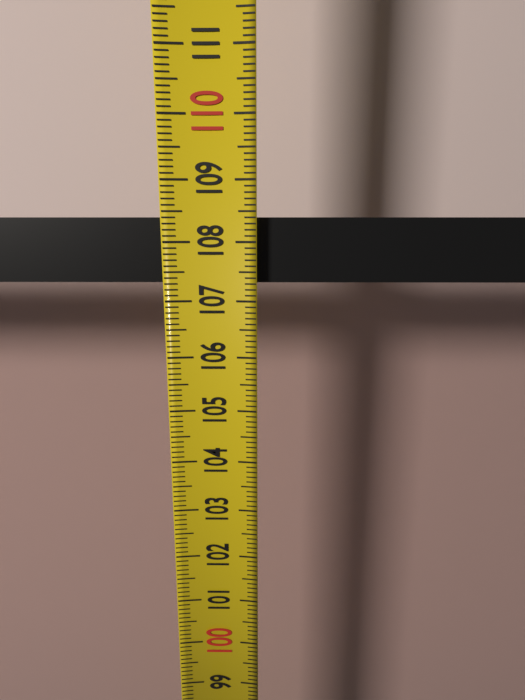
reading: 108.4 (no unit)
